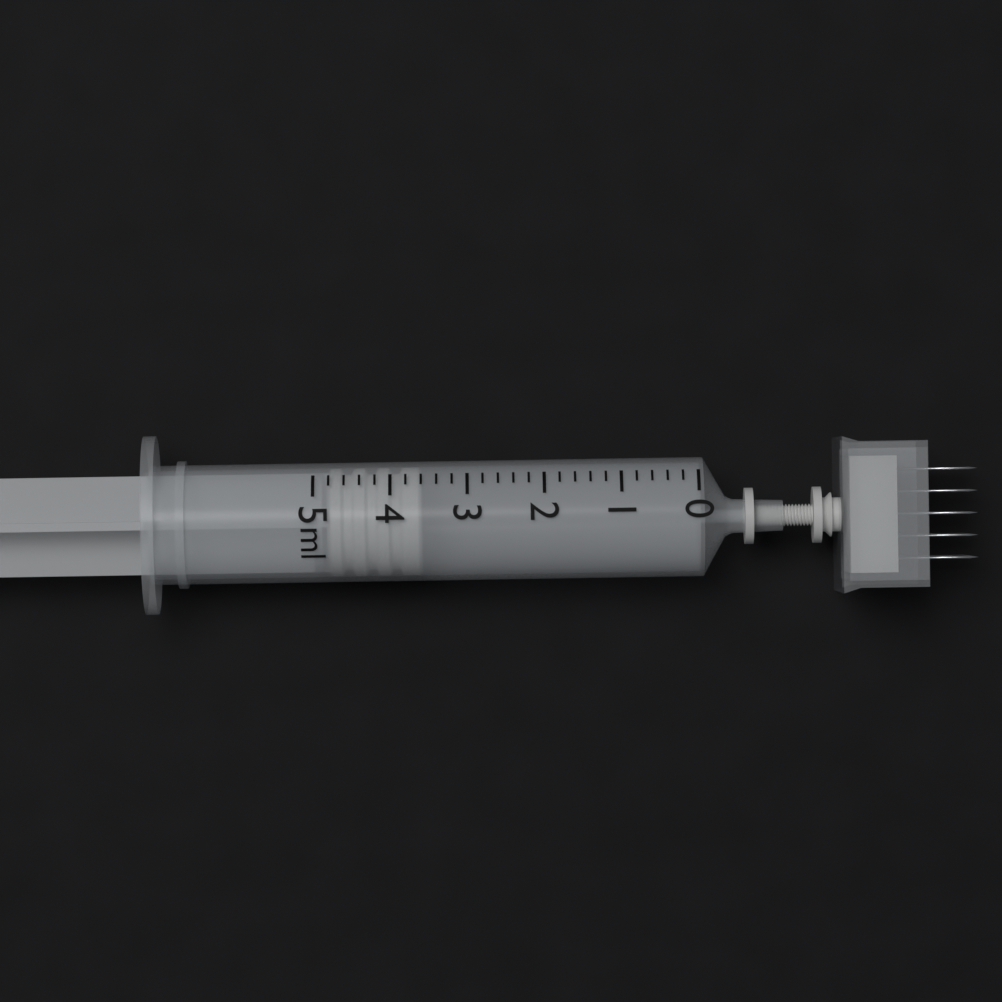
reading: 3.6 ml
